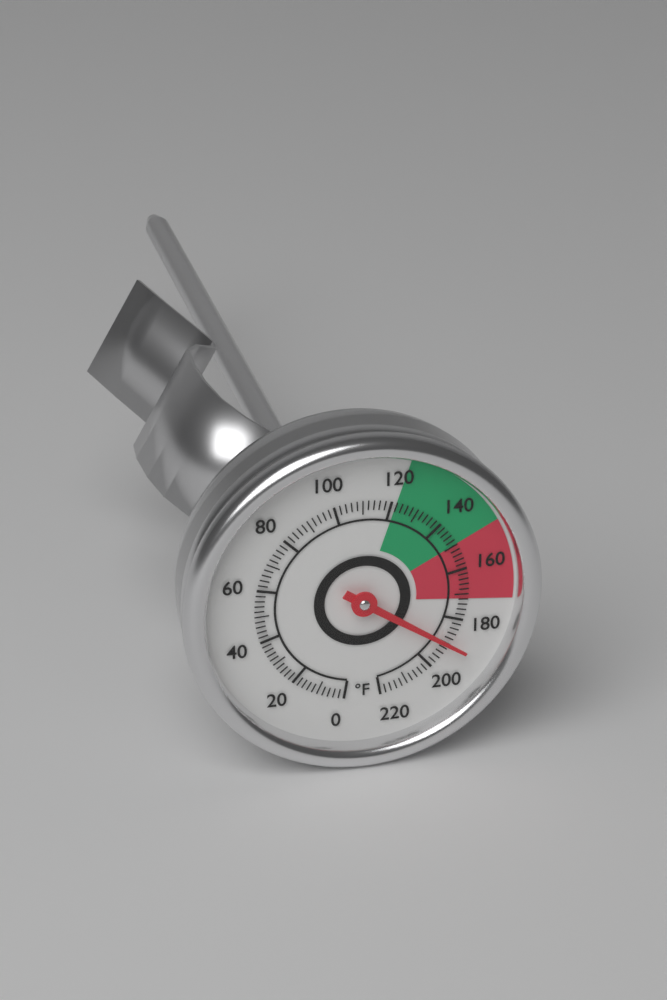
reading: 190 °F
